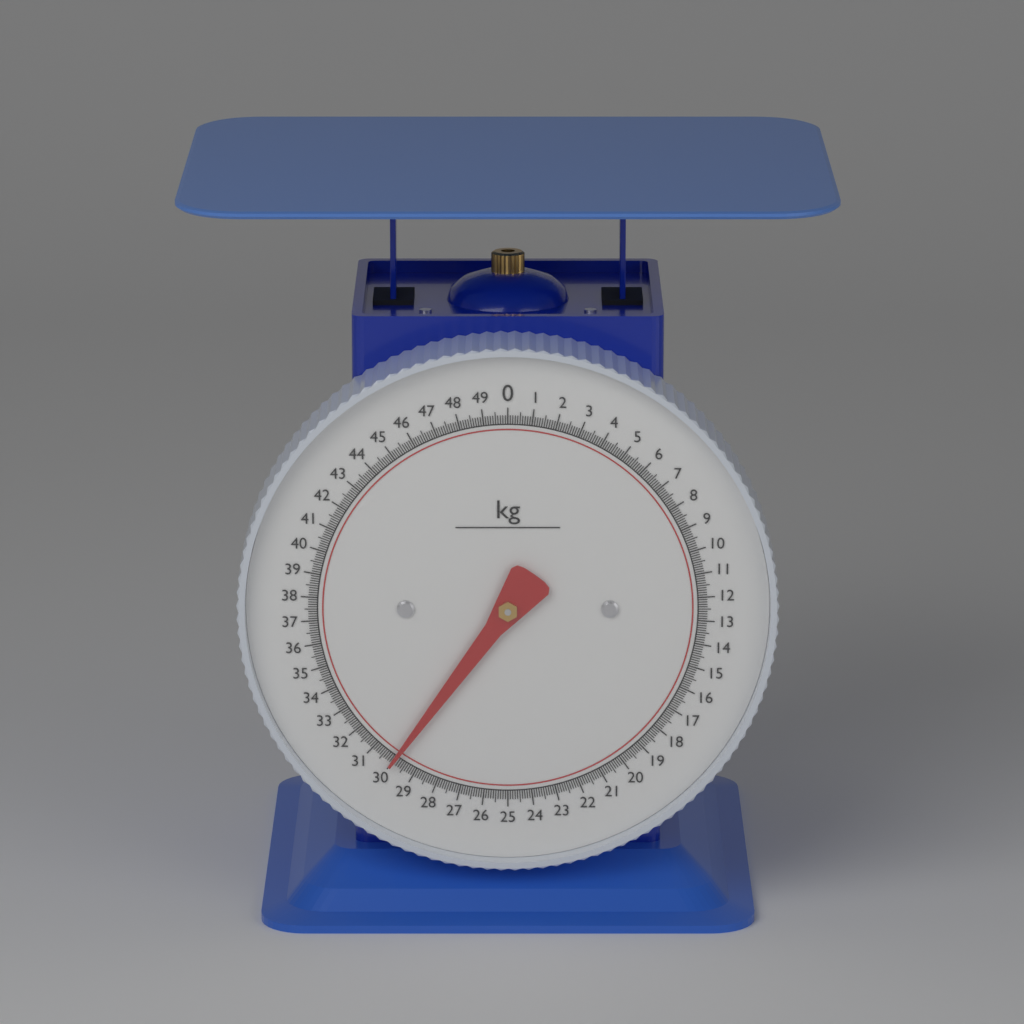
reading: 30.0 kg
